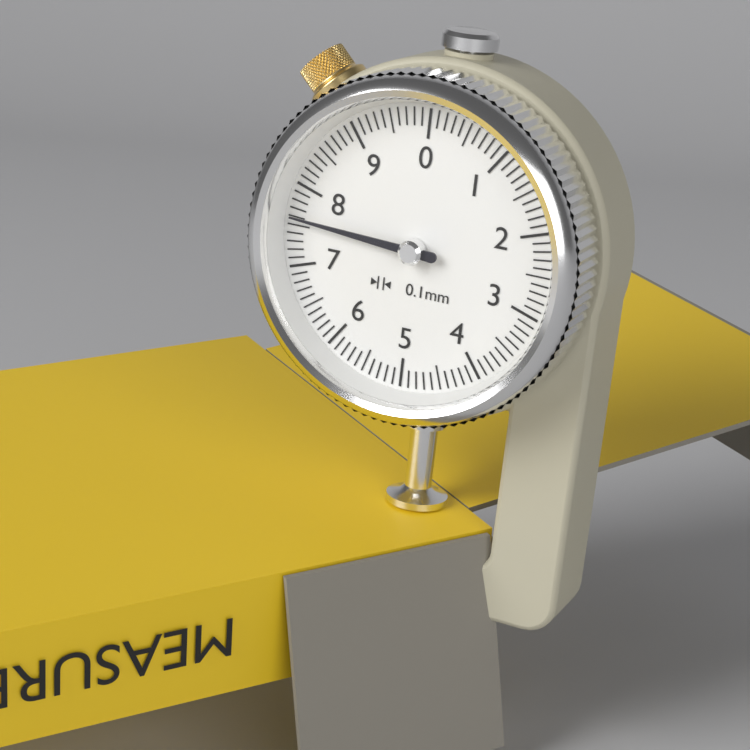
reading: 7.6 mm
